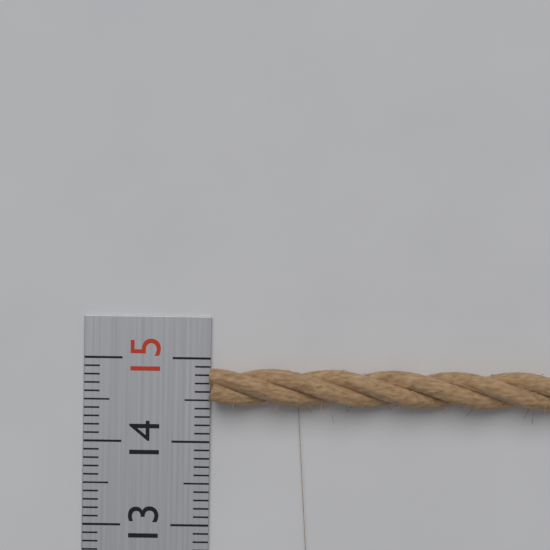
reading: 14.9 (no unit)
